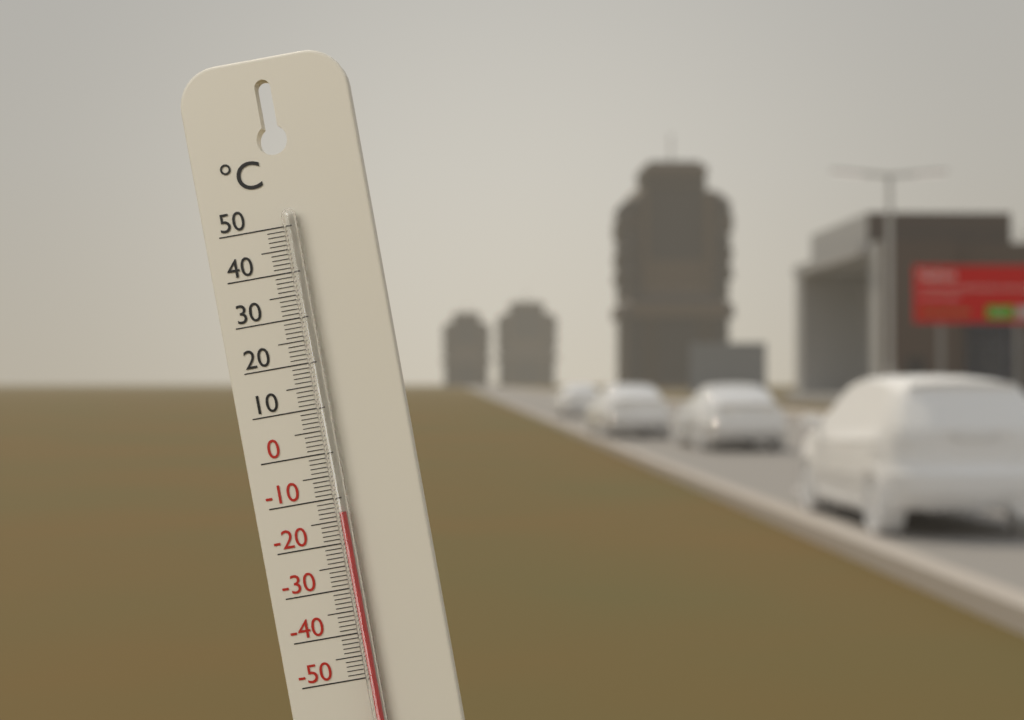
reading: -13 °C
